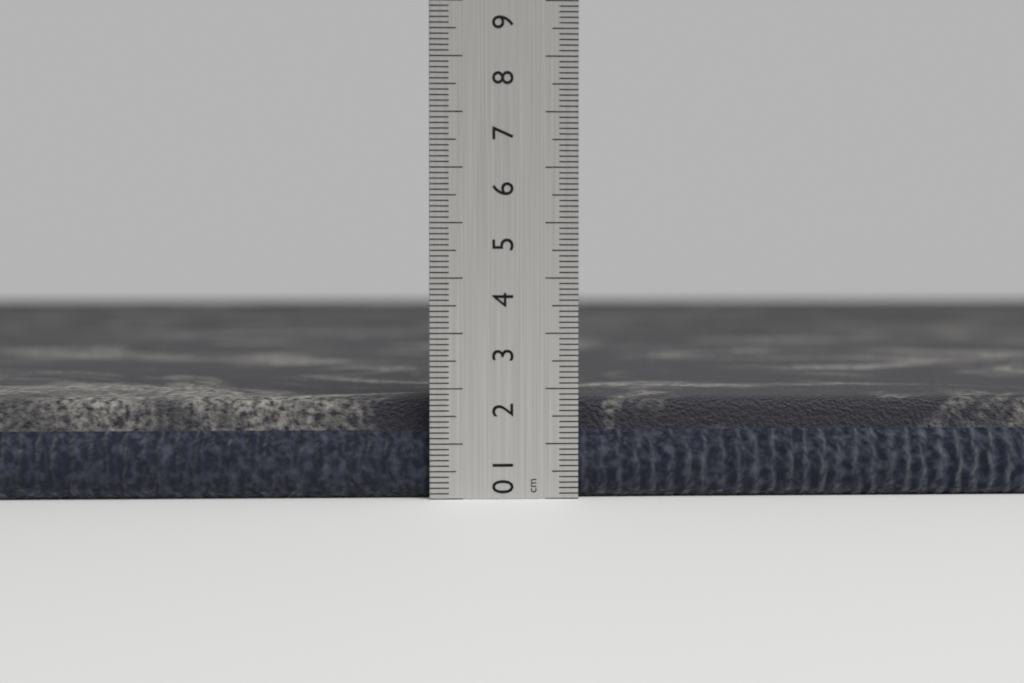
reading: 1.8 cm
